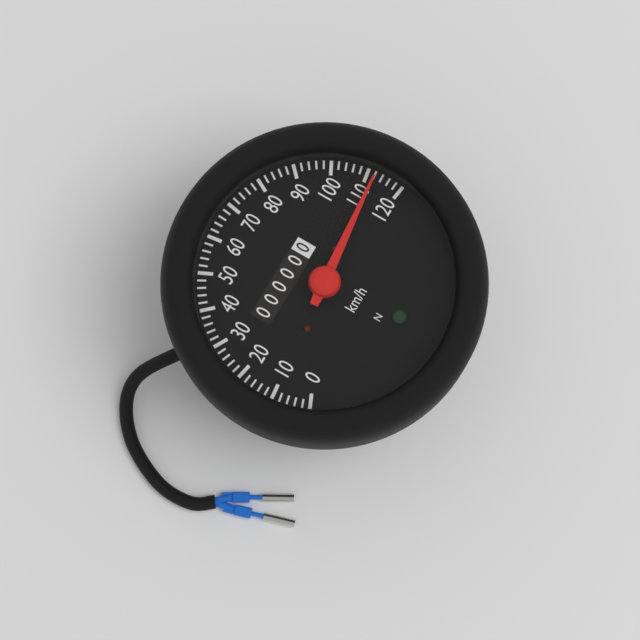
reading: 112 km/h
